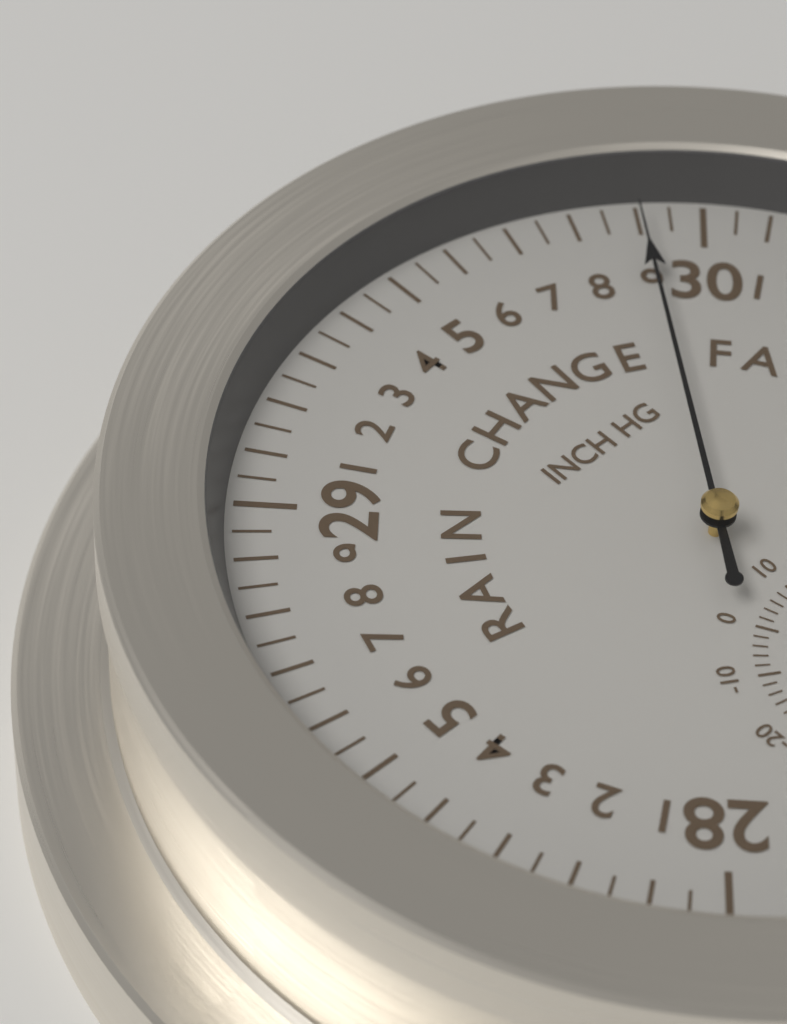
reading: 29.90 inHg
